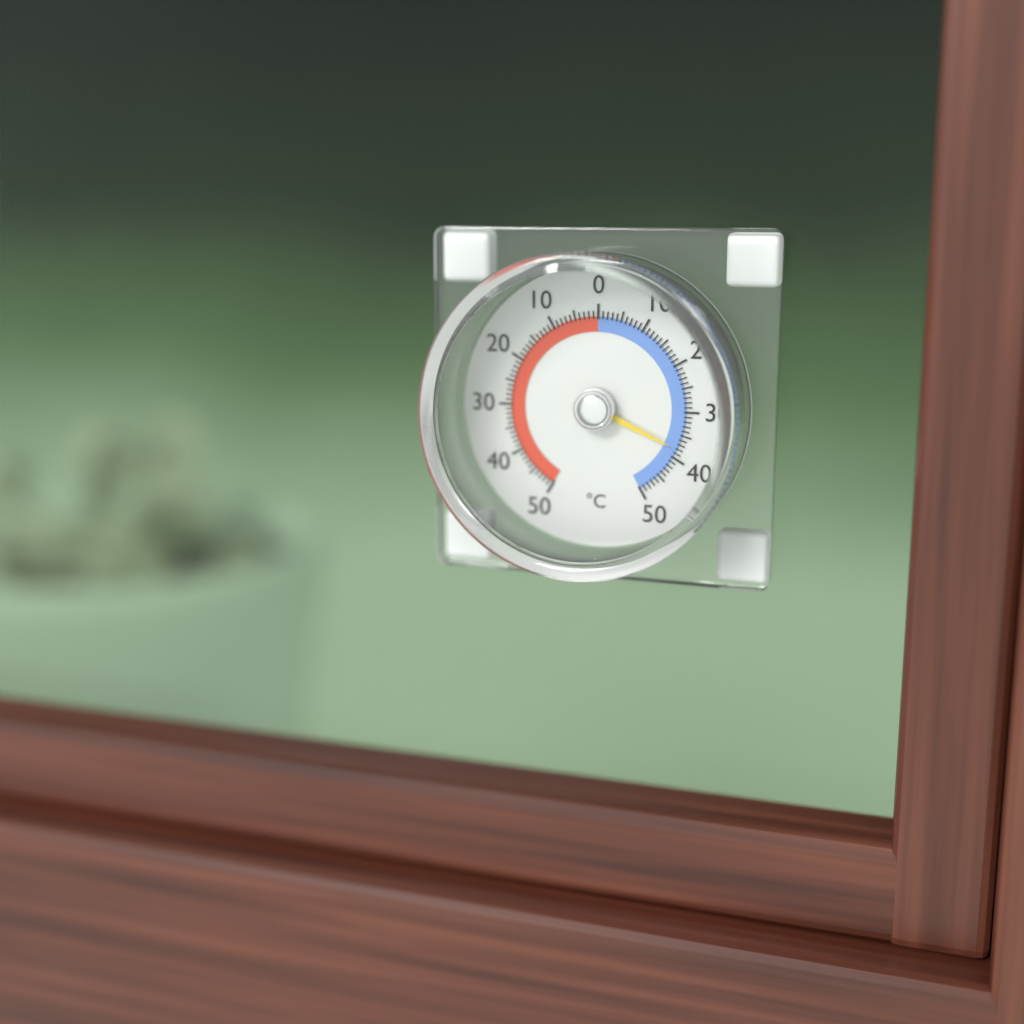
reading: -38 °C
